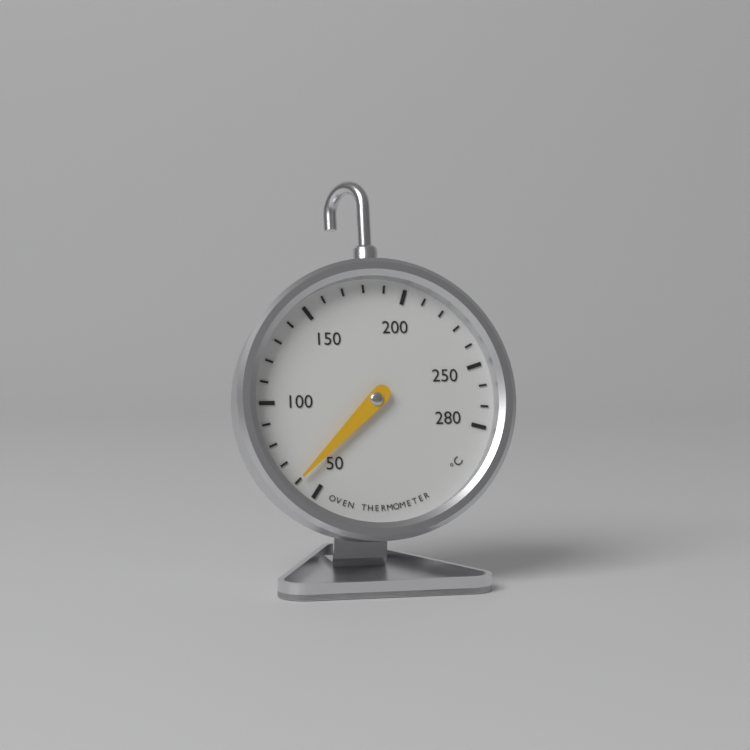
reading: 60 °C
